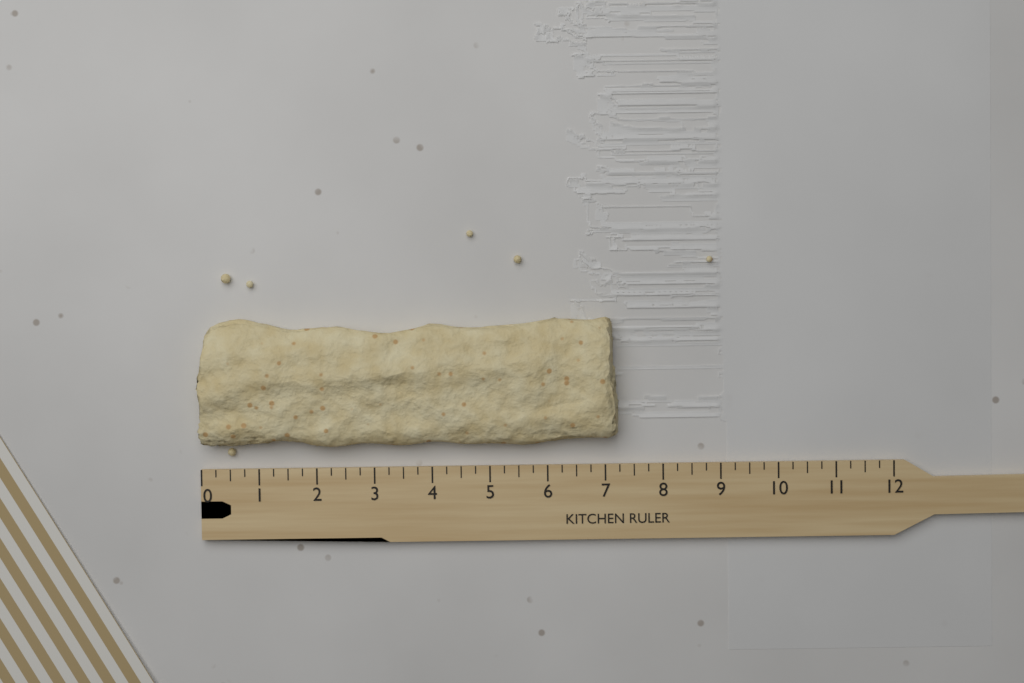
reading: 7.25 (no unit)
